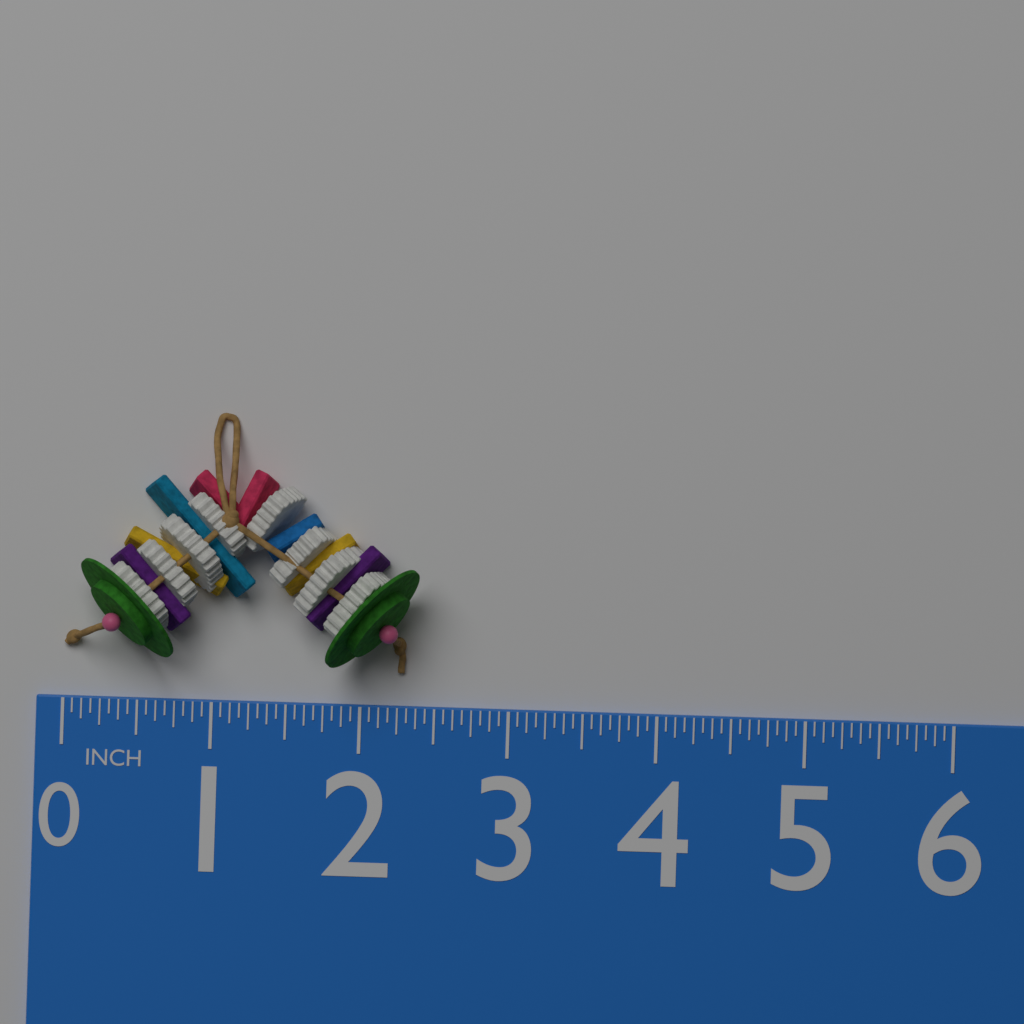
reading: 2.3750 in
